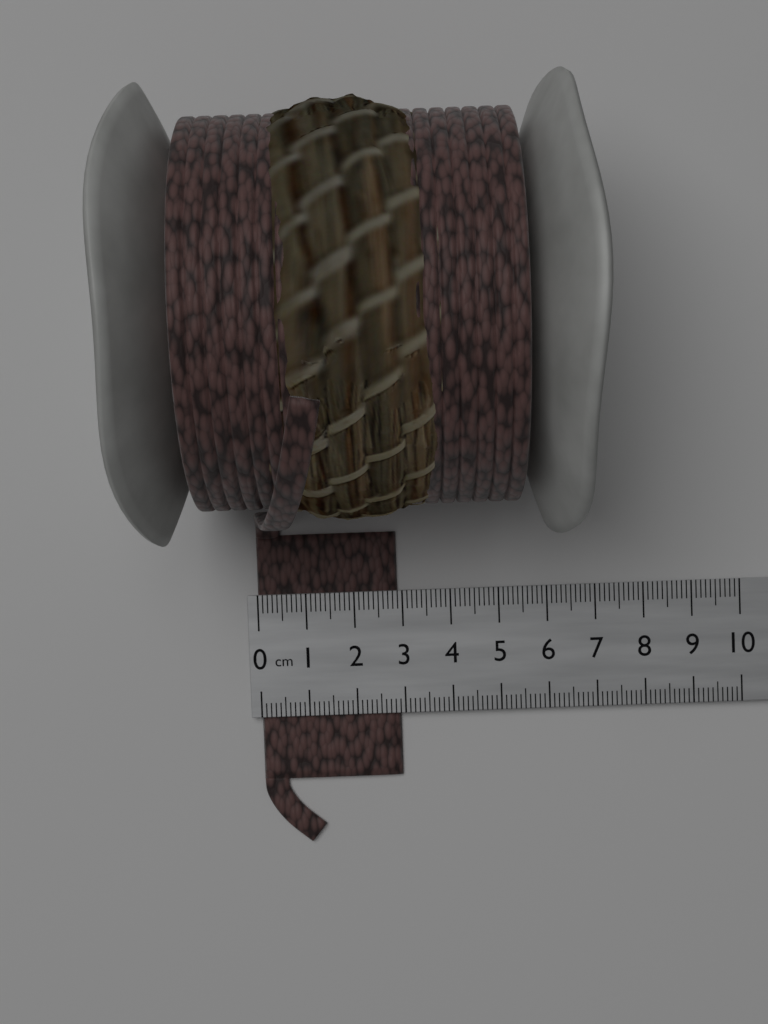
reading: 2.9 cm
